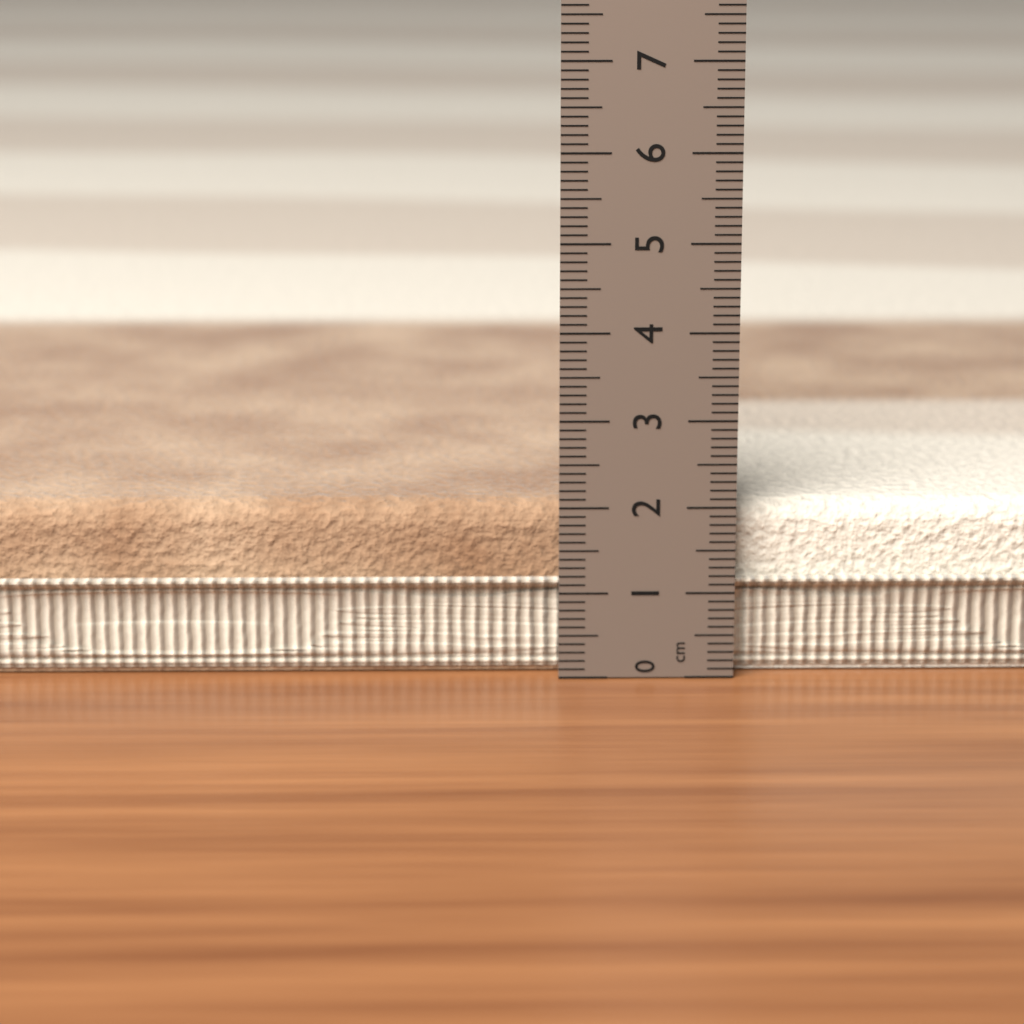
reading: 2.0 cm
